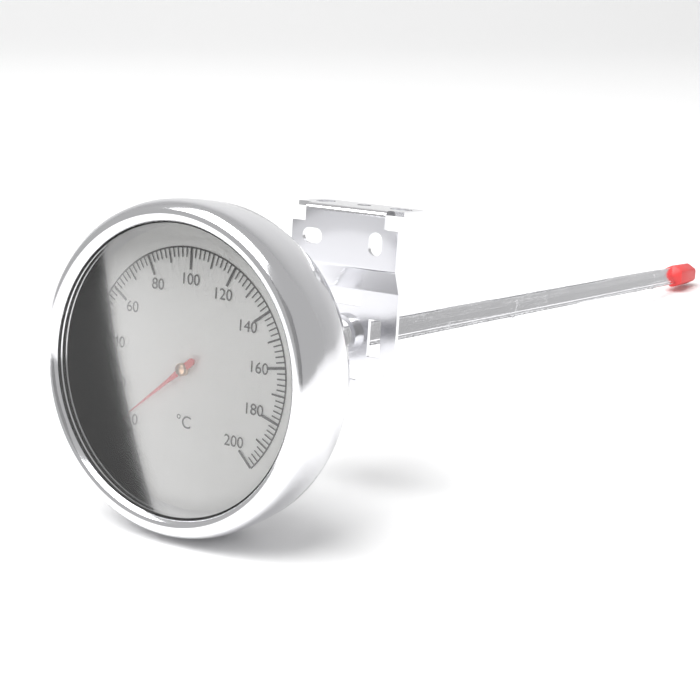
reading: 4 °C
